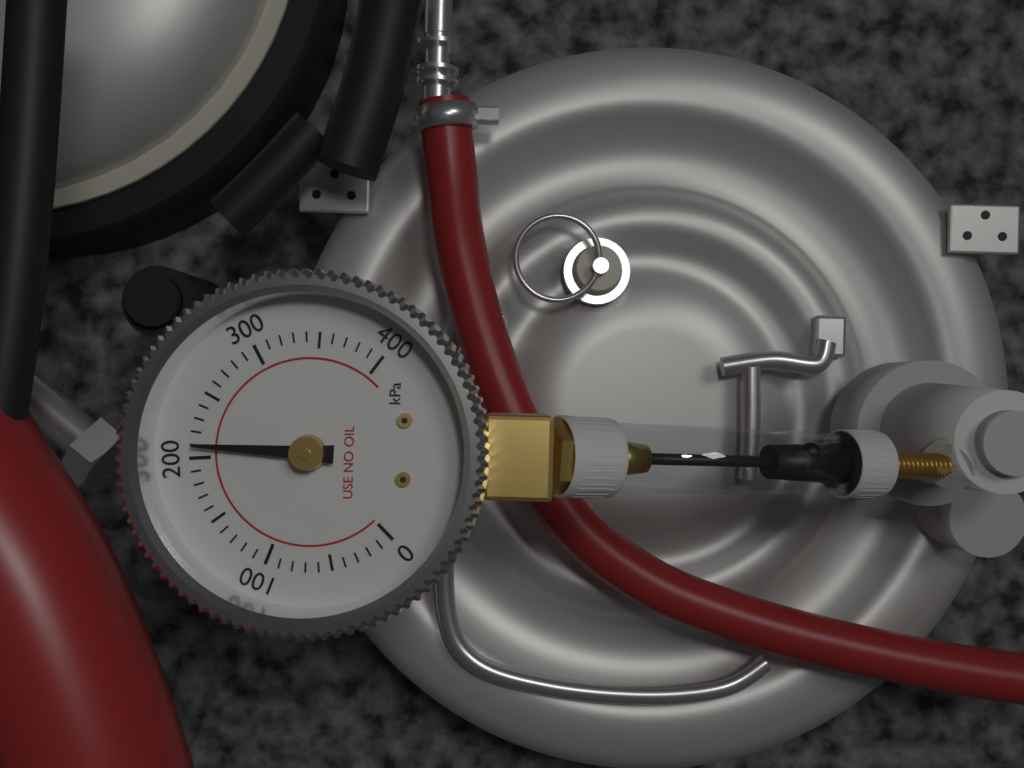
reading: 210 kPa
